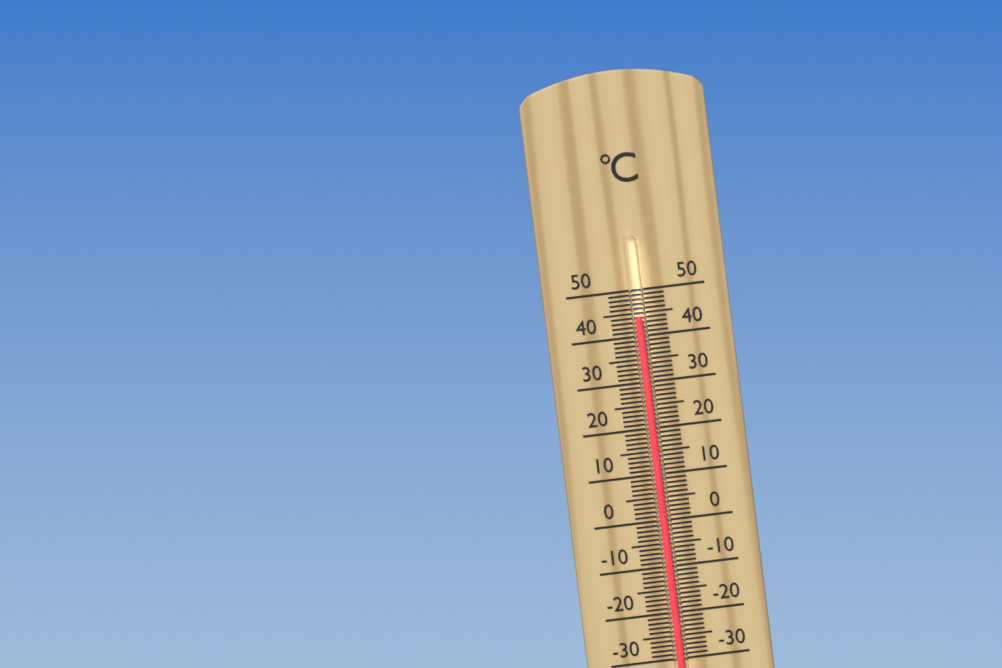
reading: 44 °C
